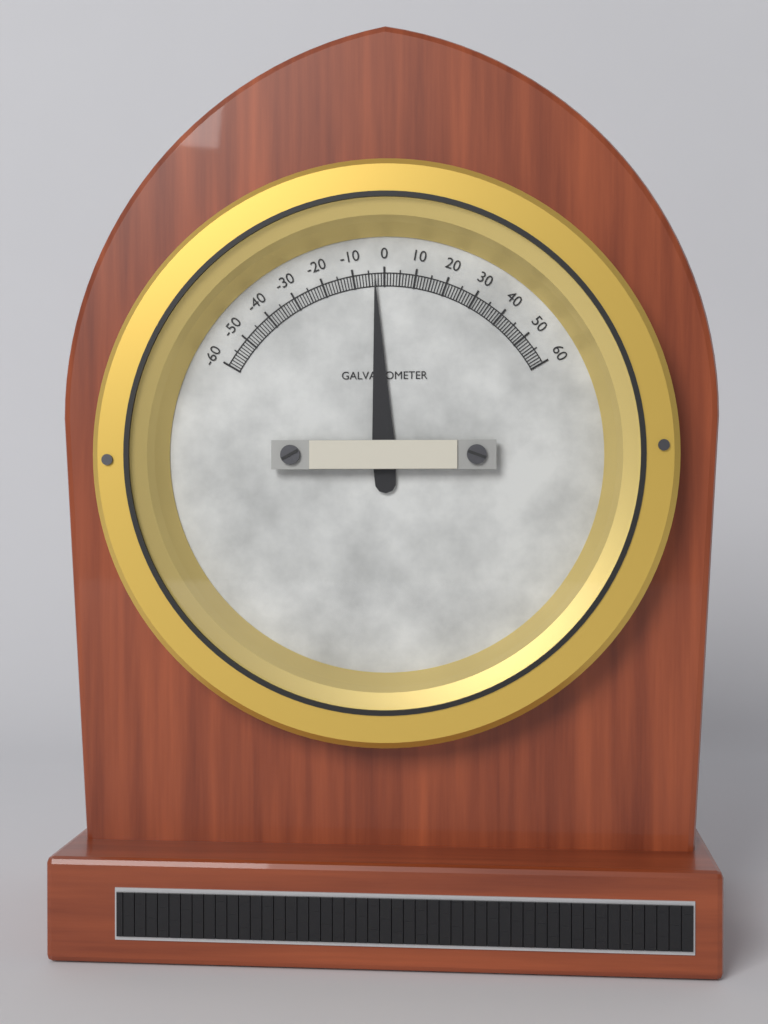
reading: -3 (no unit)
